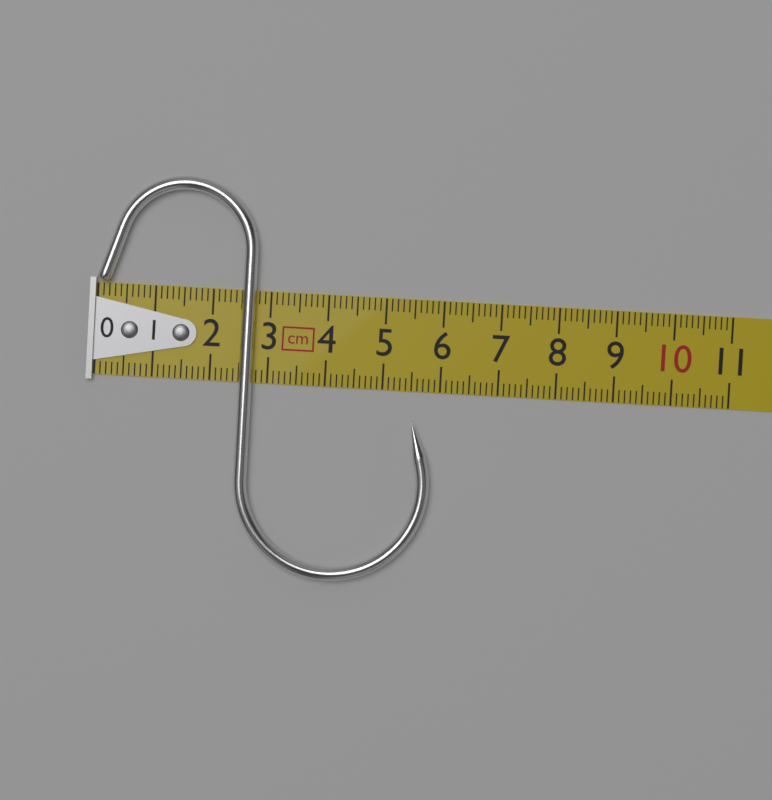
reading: 5.9 cm
